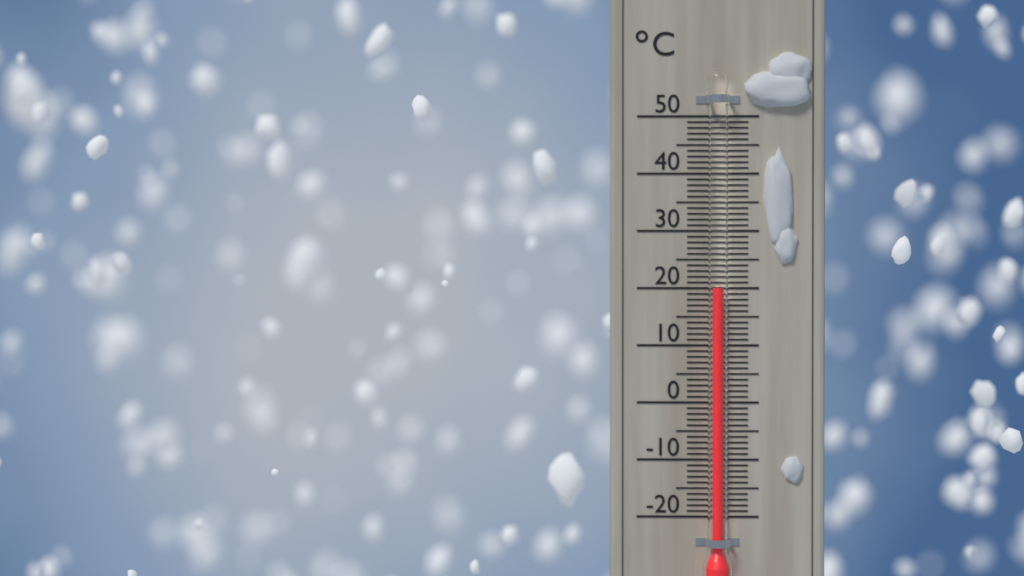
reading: 20 °C
